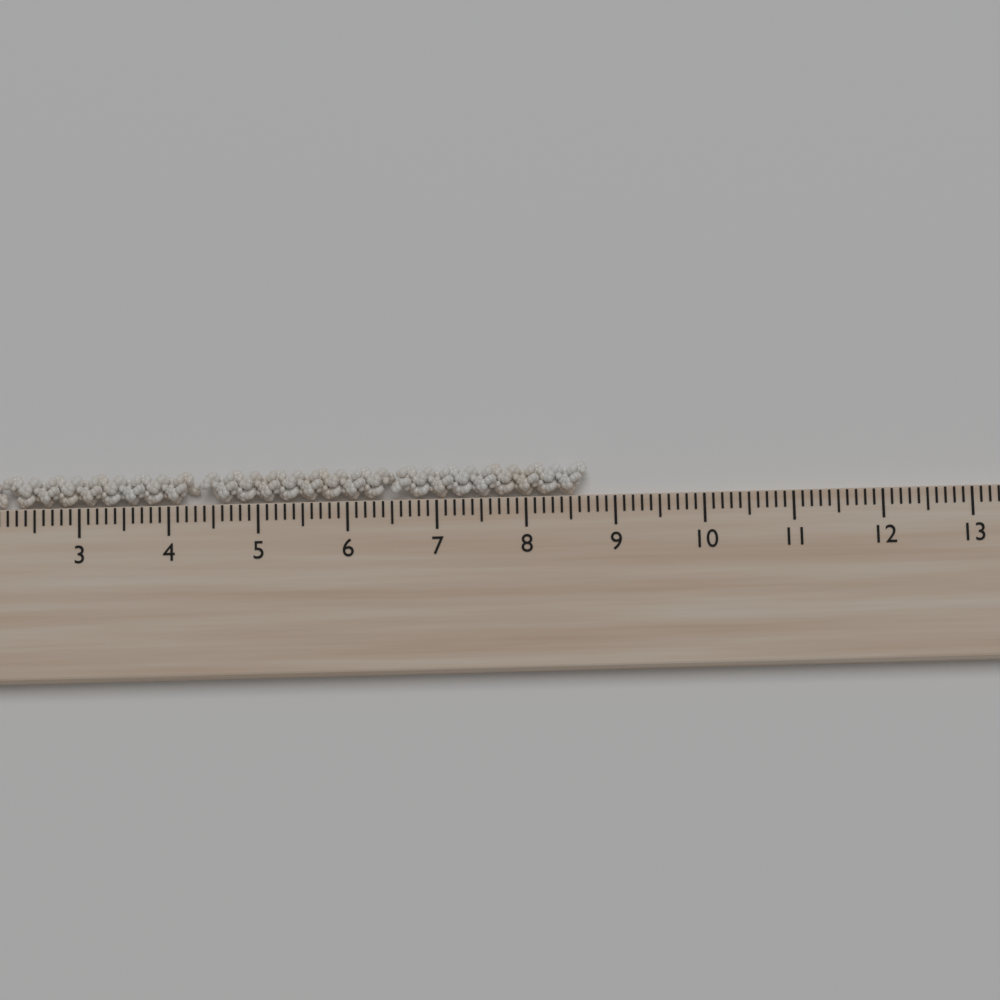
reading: 8.7 cm
